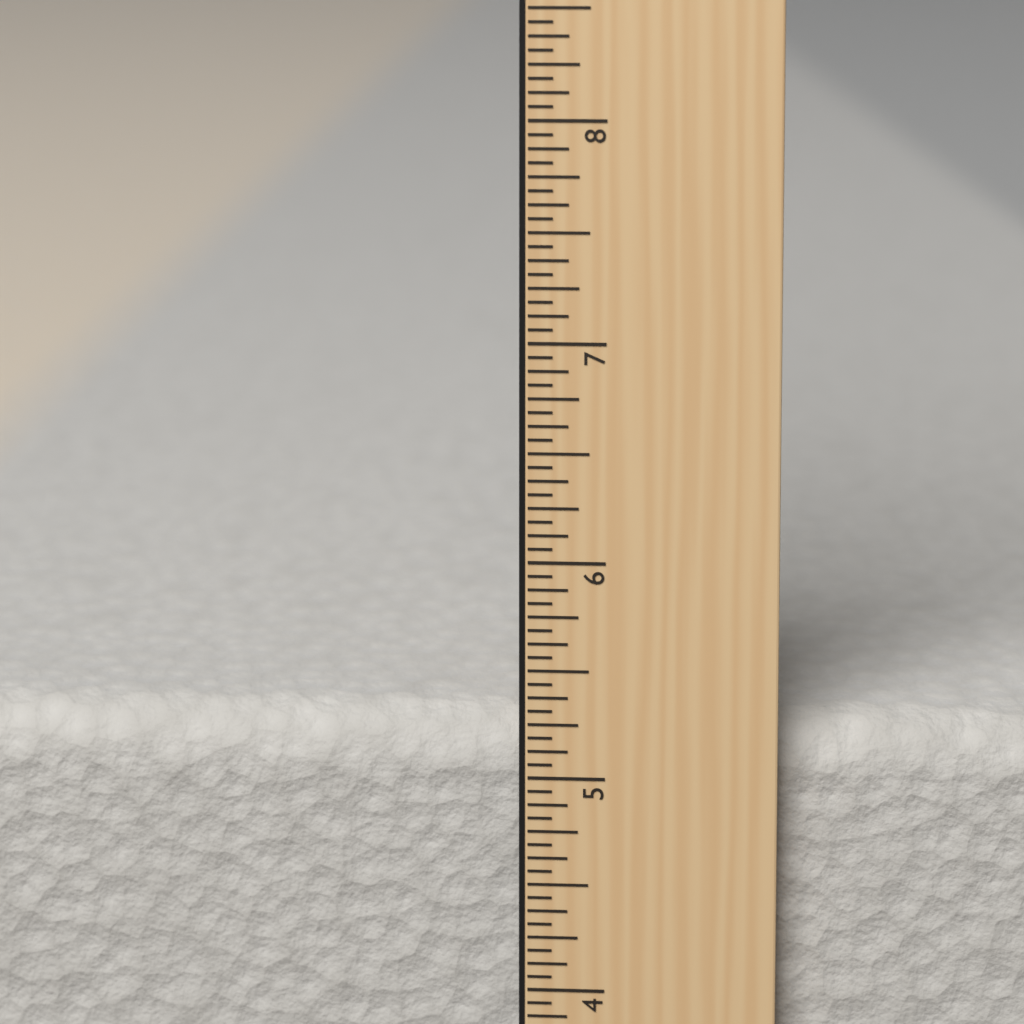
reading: 5.2500 in
